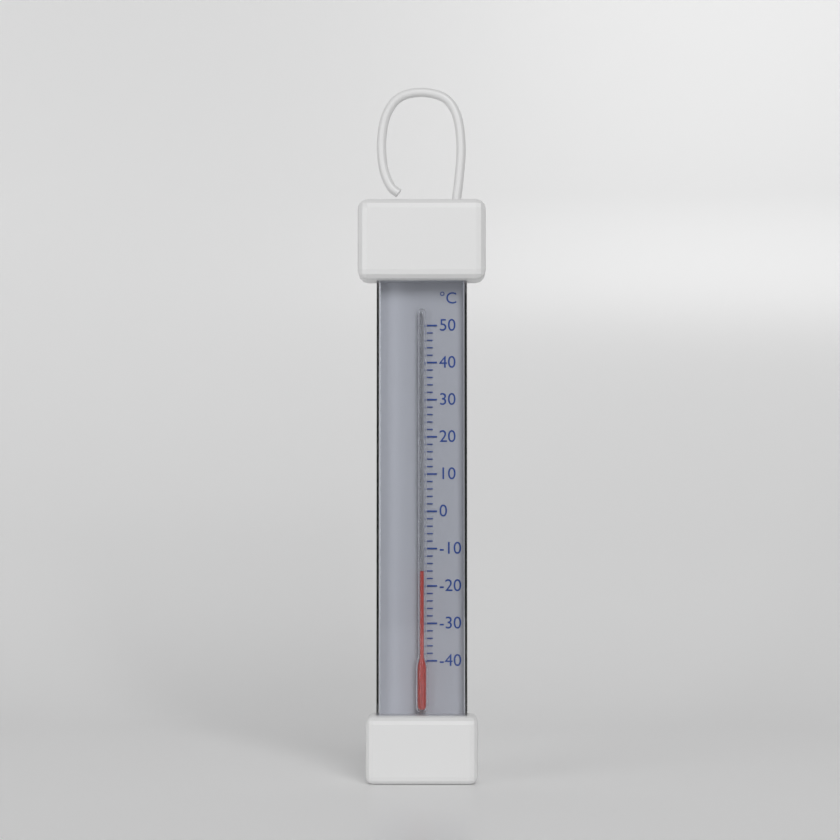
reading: -16 °C
